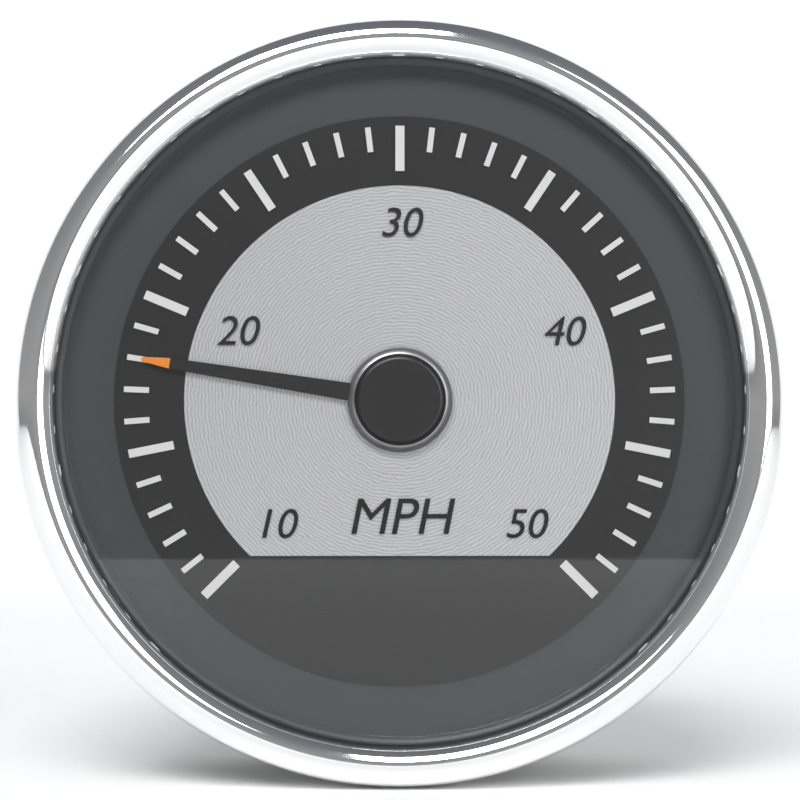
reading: 18 mph
